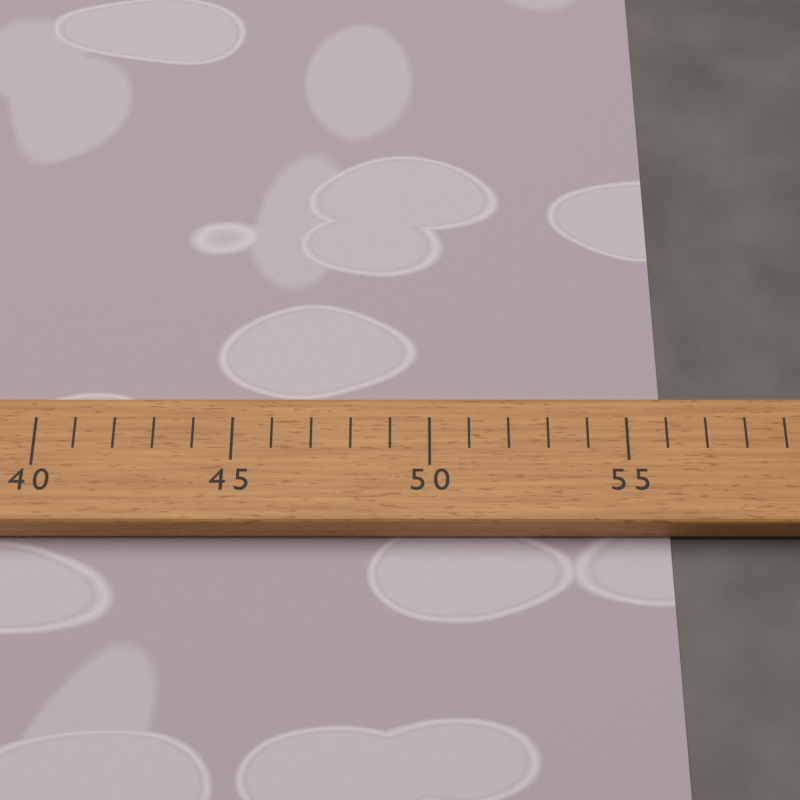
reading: 56 (no unit)
